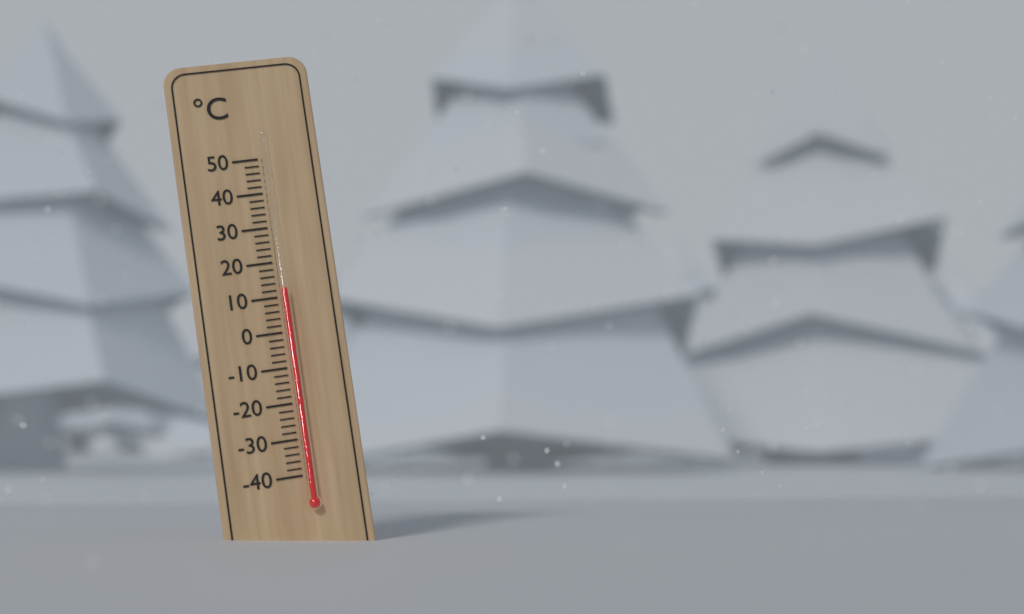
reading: 12 °C
